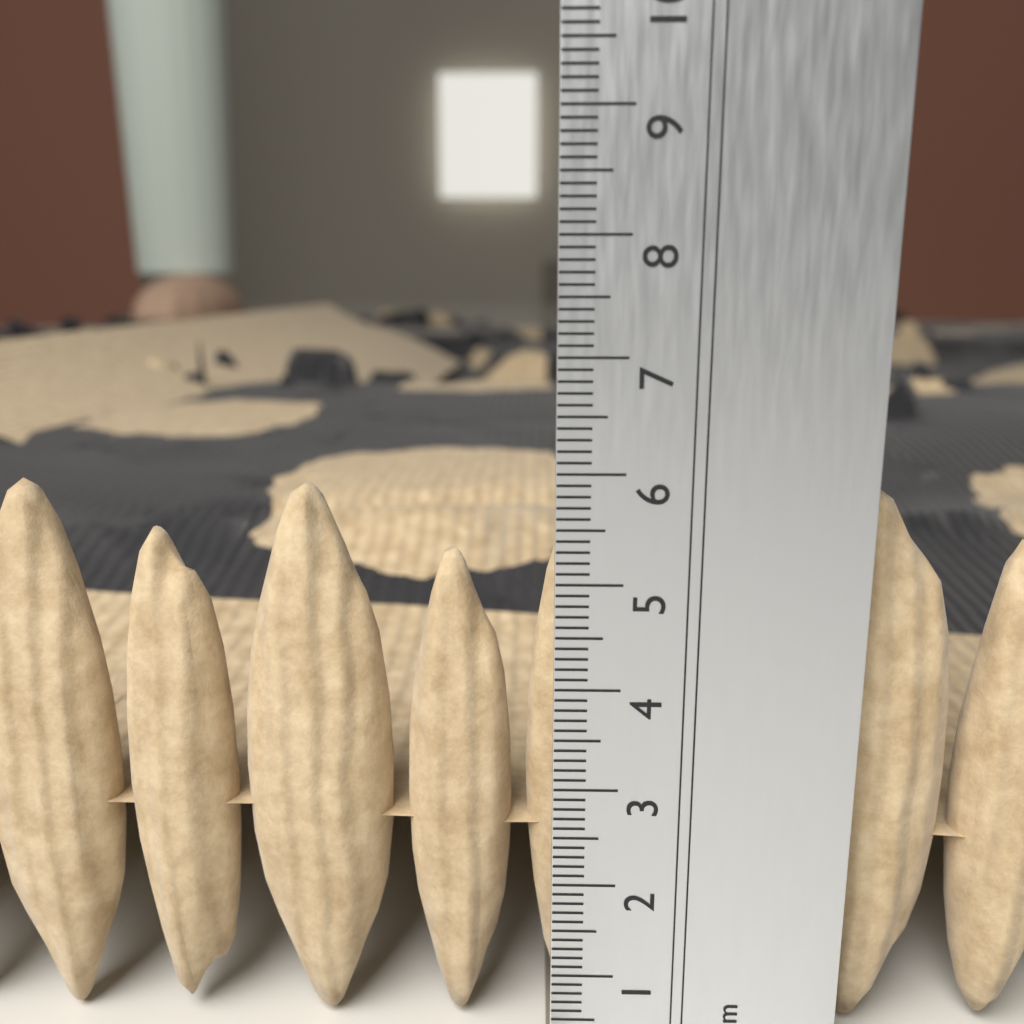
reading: 5.8 cm
